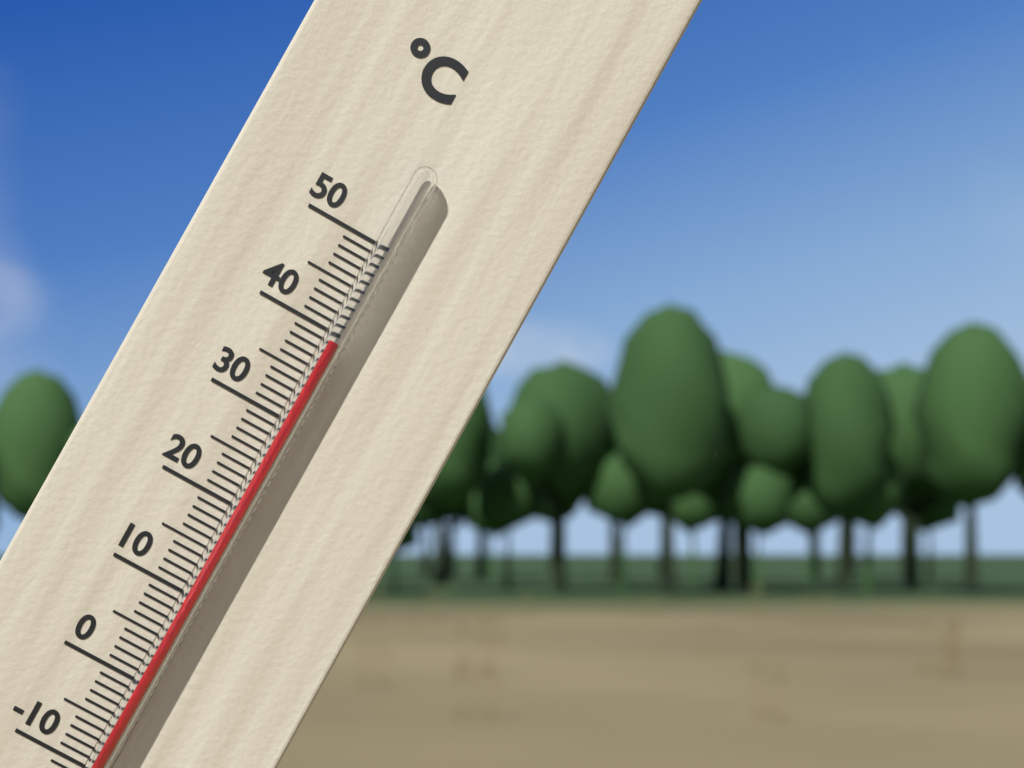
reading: 39 °C
